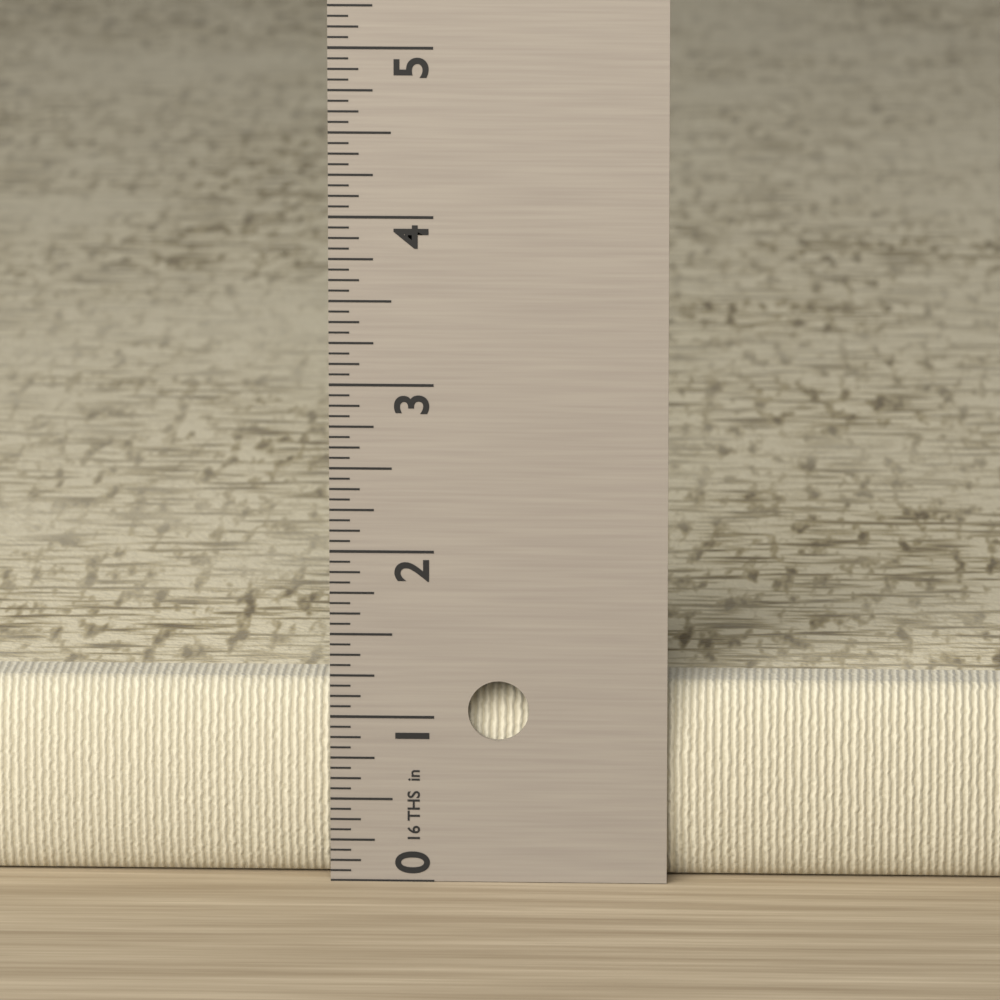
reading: 1.1875 in
